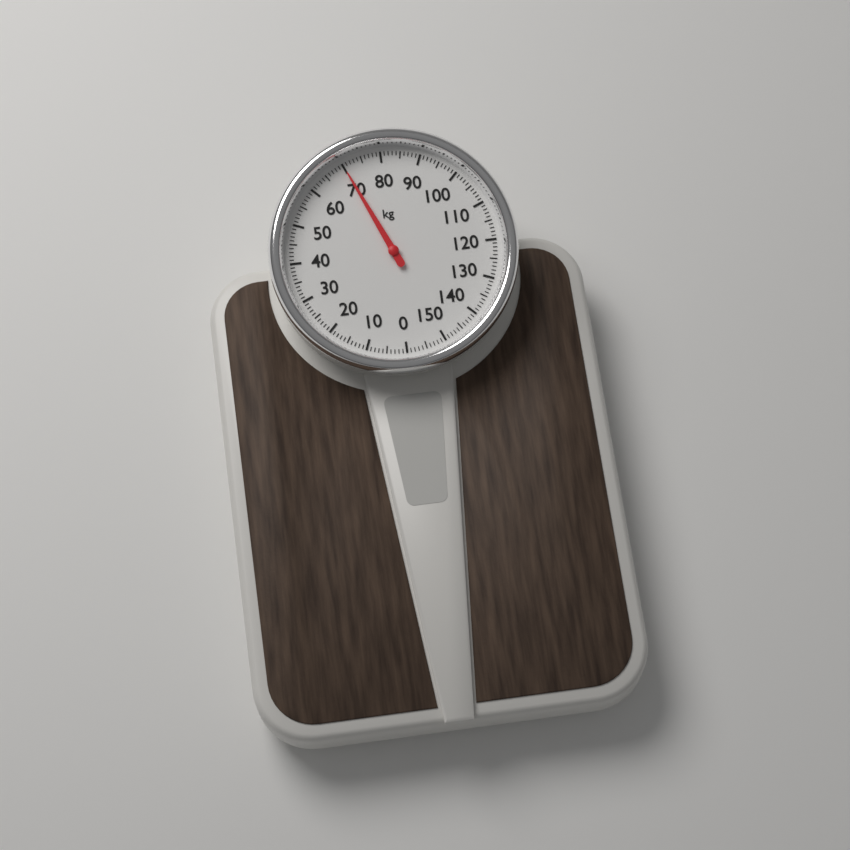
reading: 70 kg
